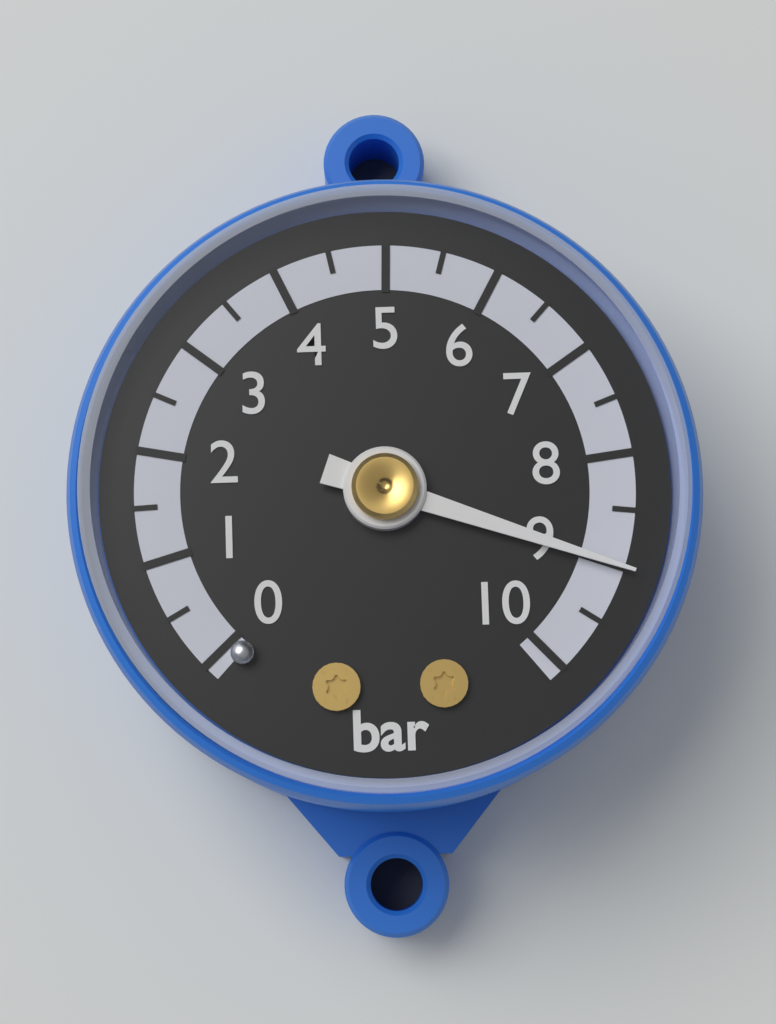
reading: 9.0 bar
